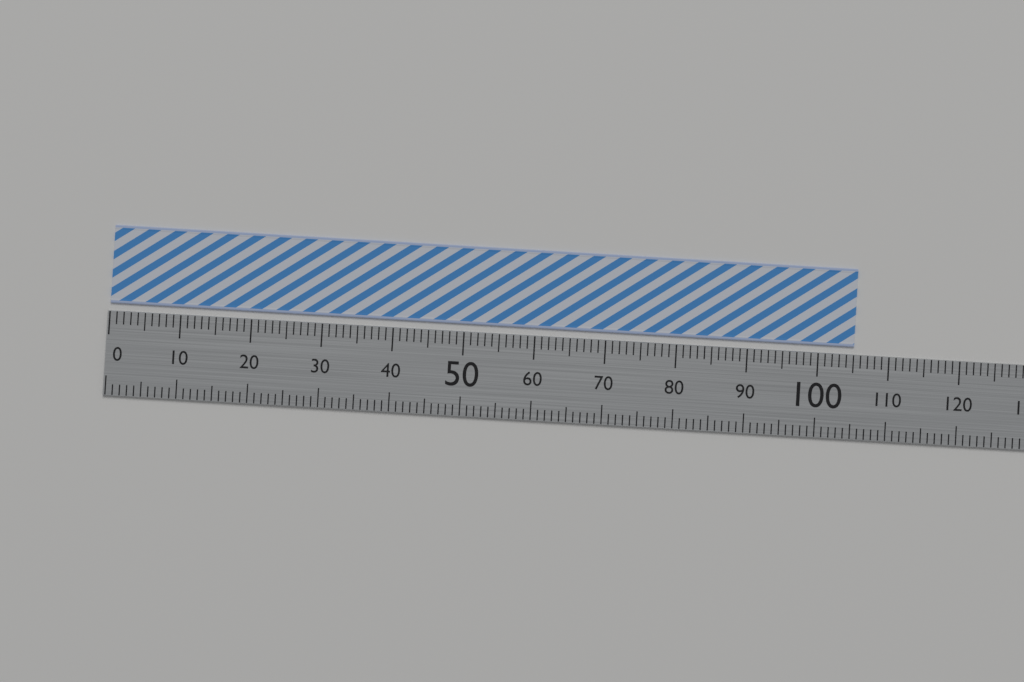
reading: 105 (no unit)
